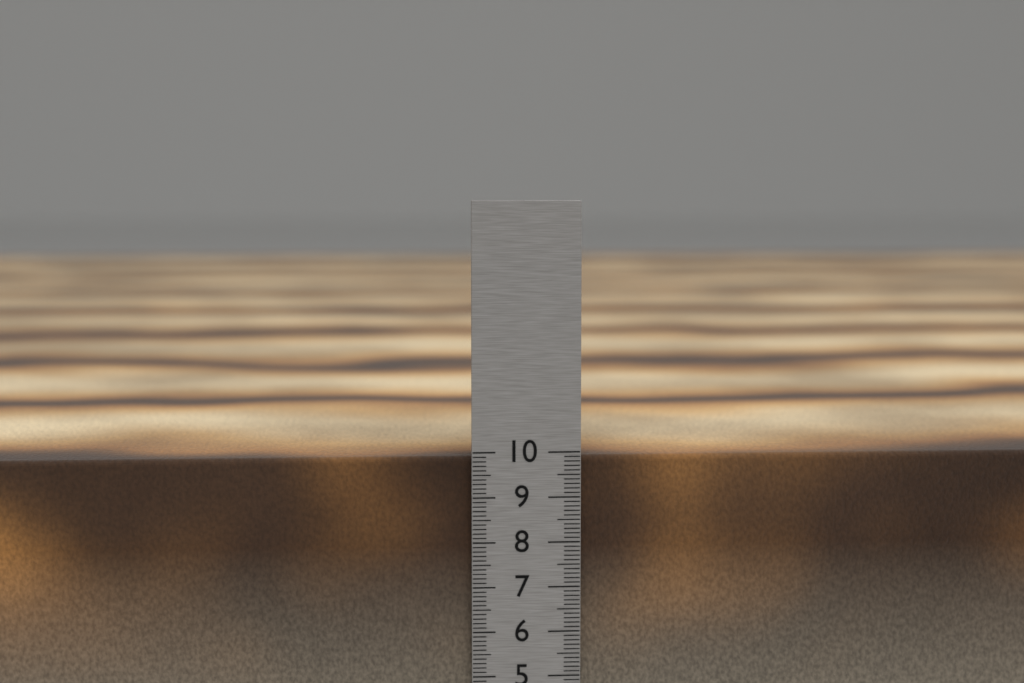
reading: 9.9 cm
